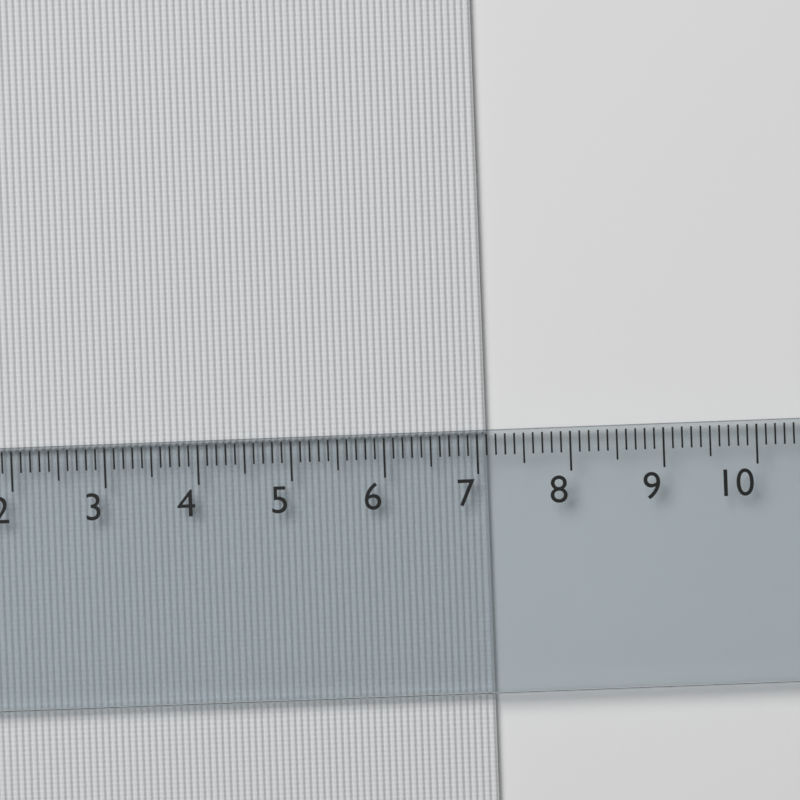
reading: 7.1 cm
